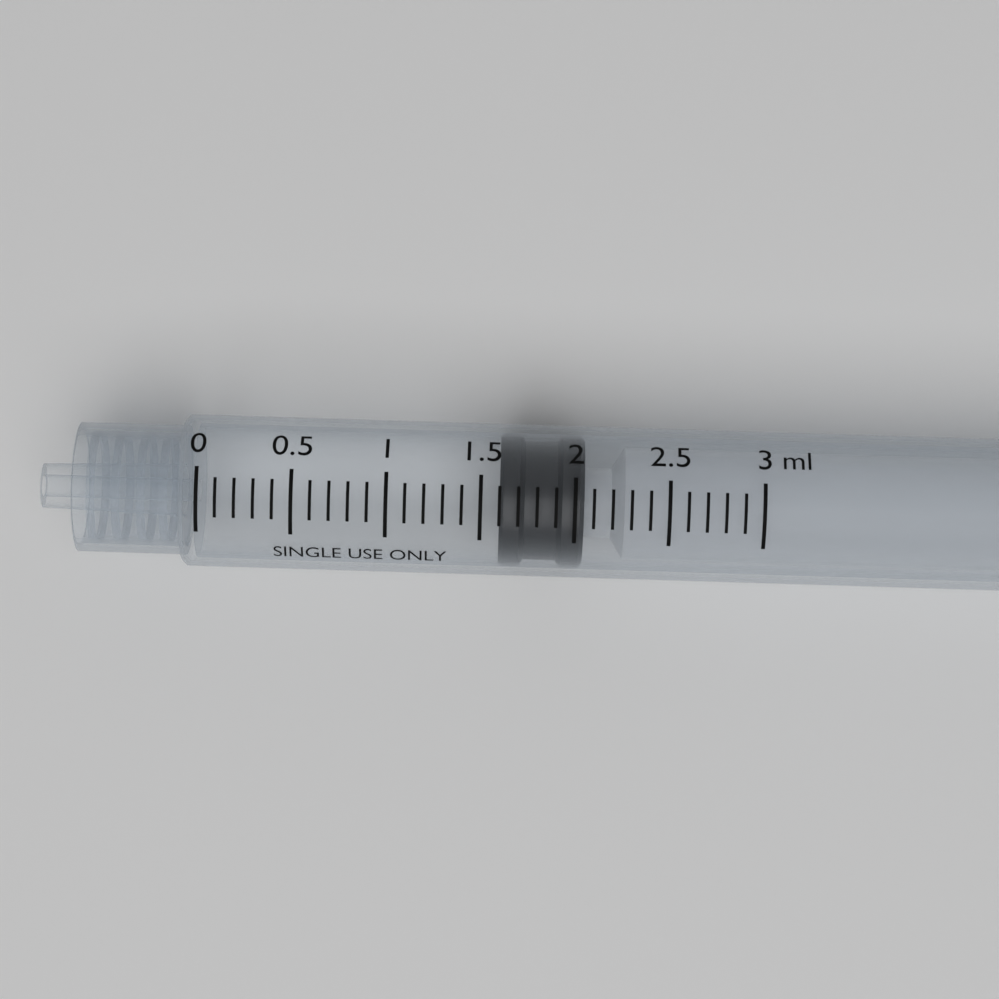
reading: 1.6 ml
